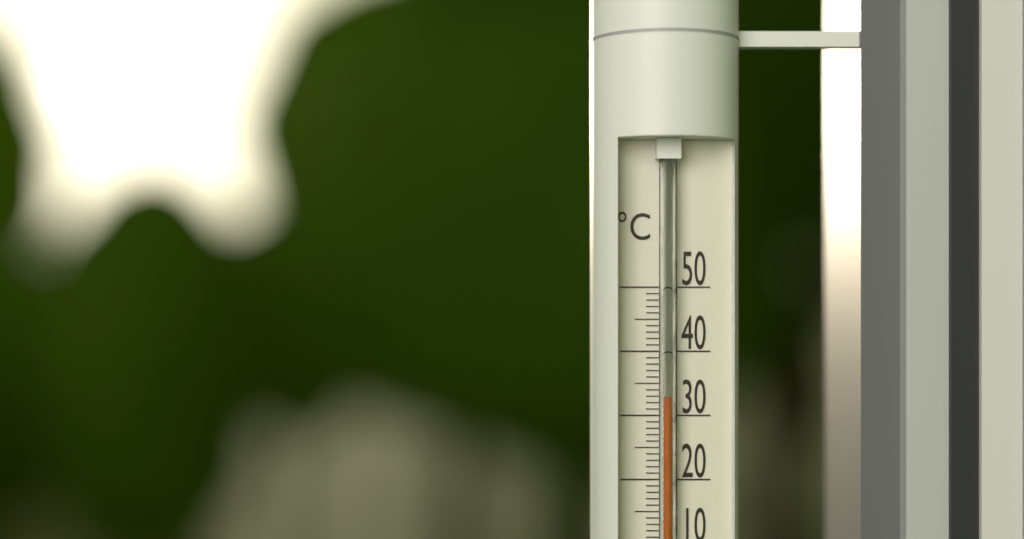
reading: 33 °C
